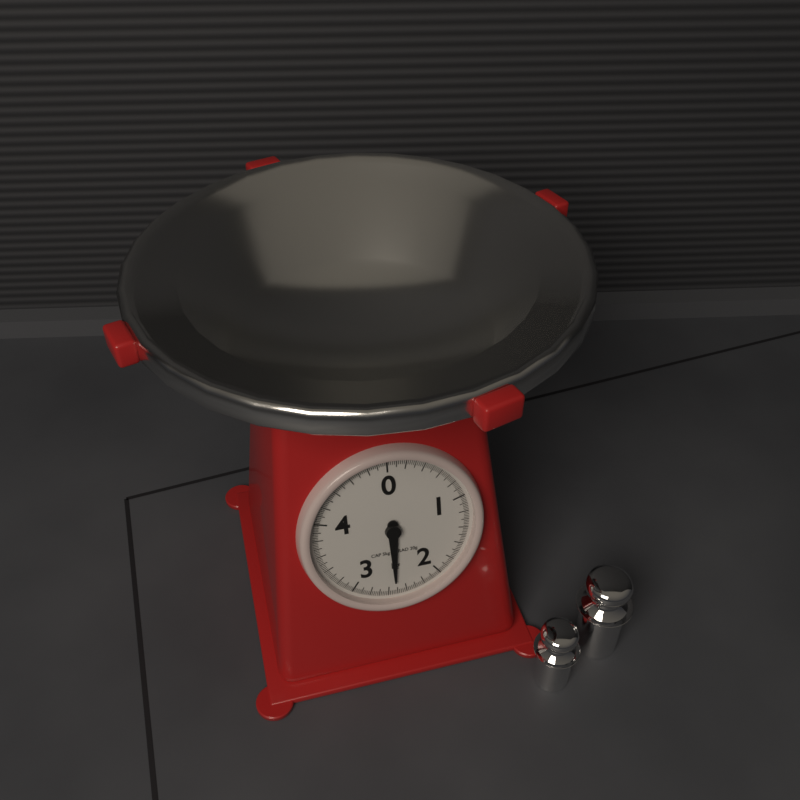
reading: 2.52 kg
